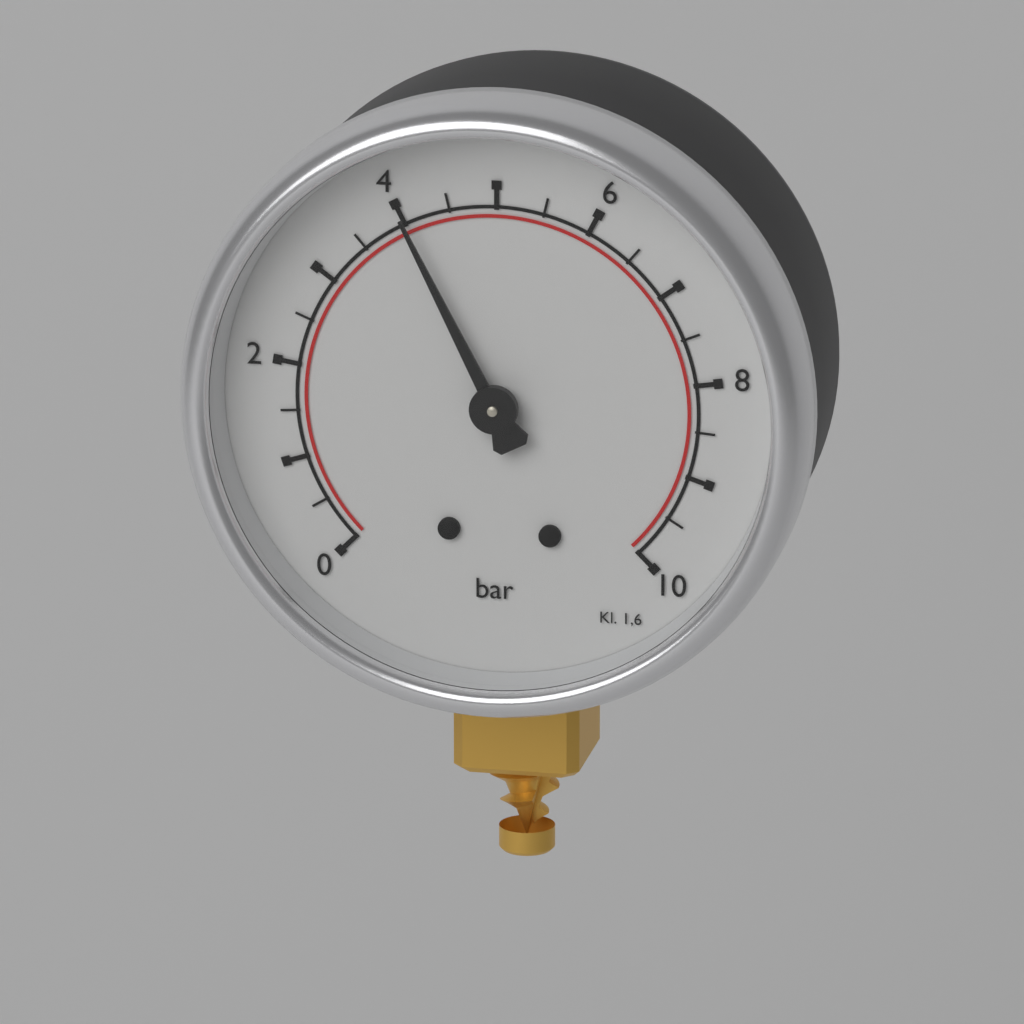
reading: 4.0 bar
